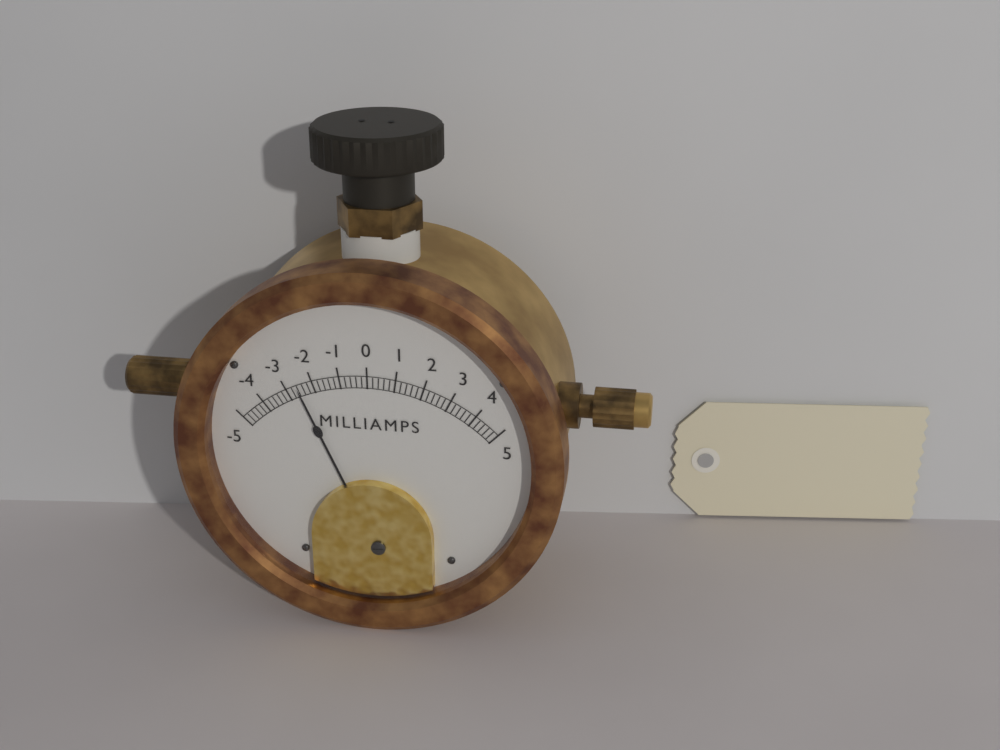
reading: -2.6 mA
